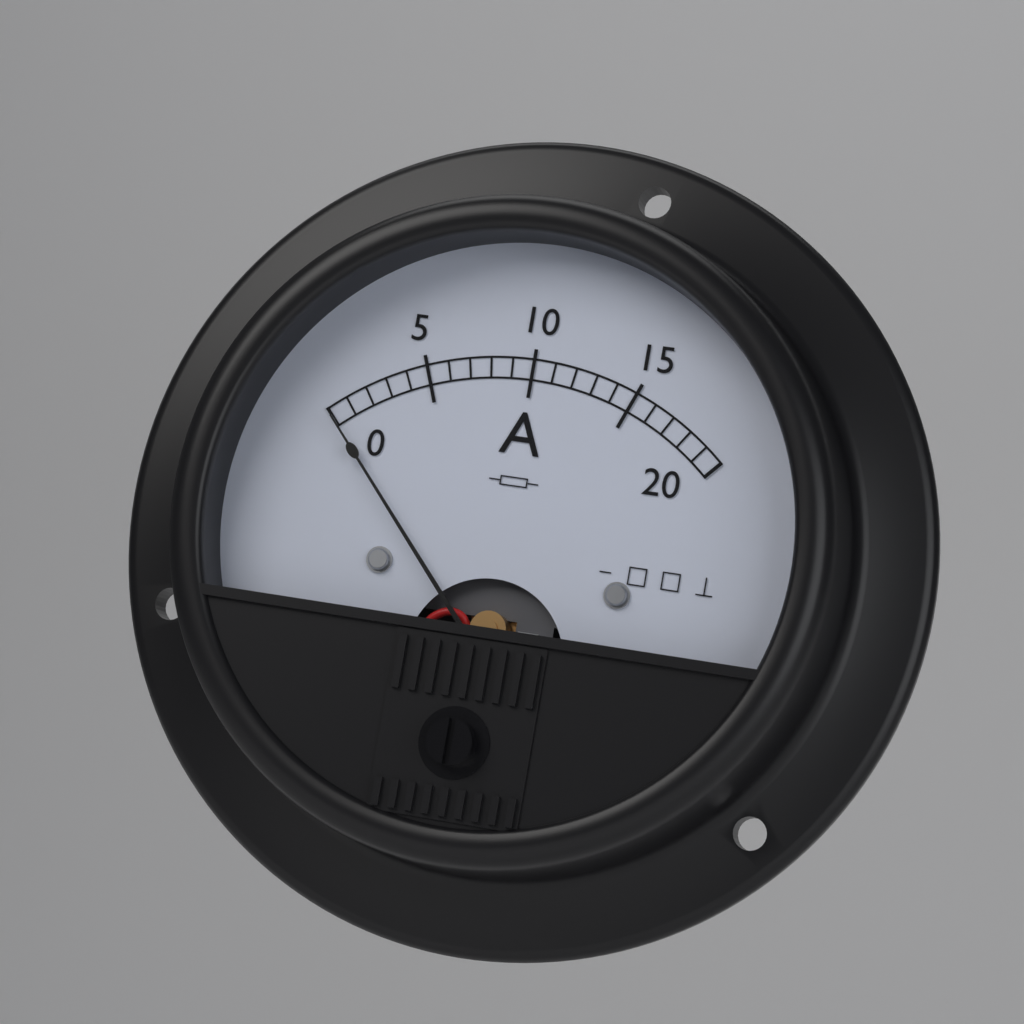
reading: 0 A
